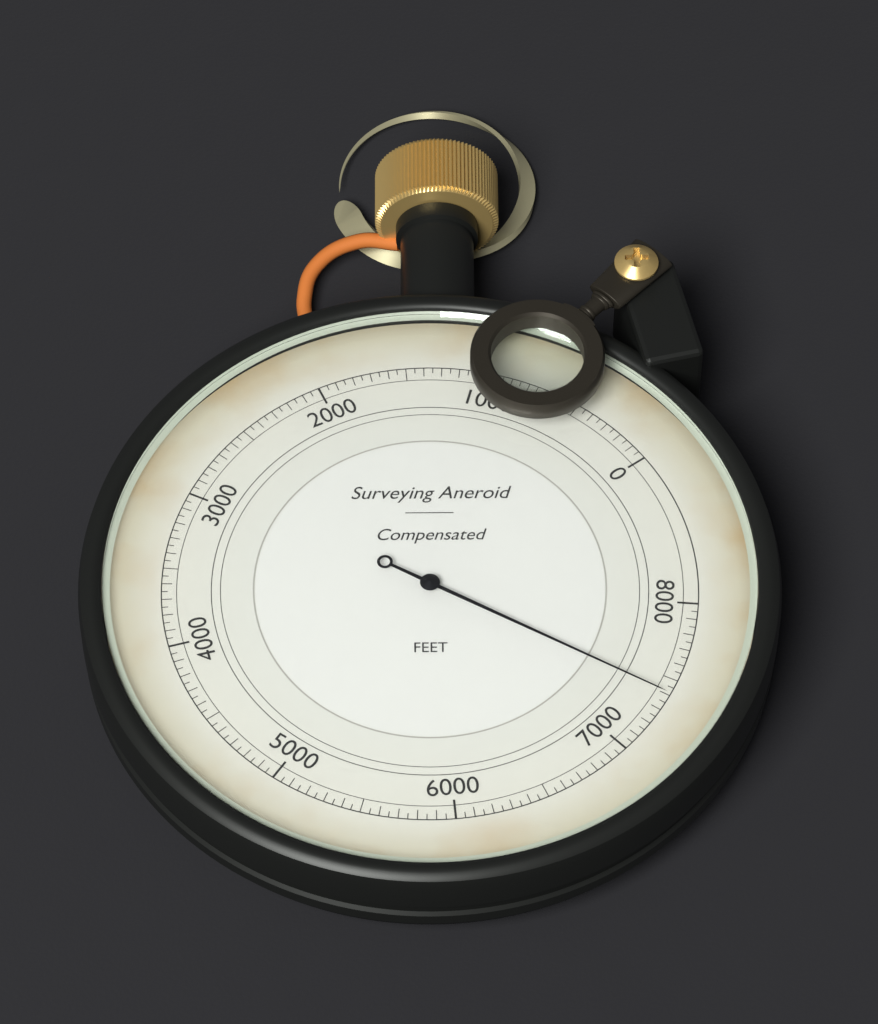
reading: 7400 ft
